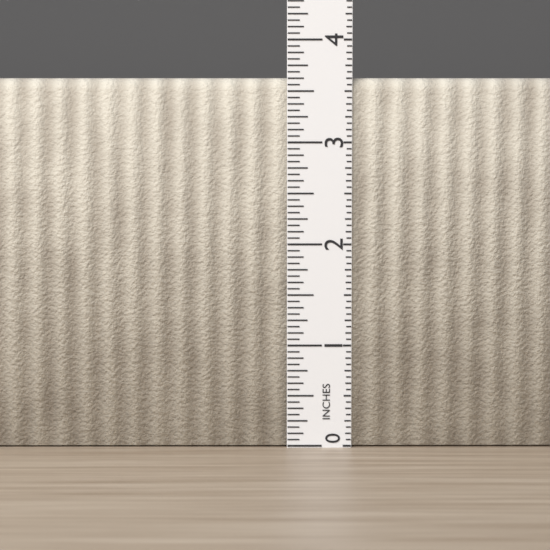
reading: 3.6250 in
